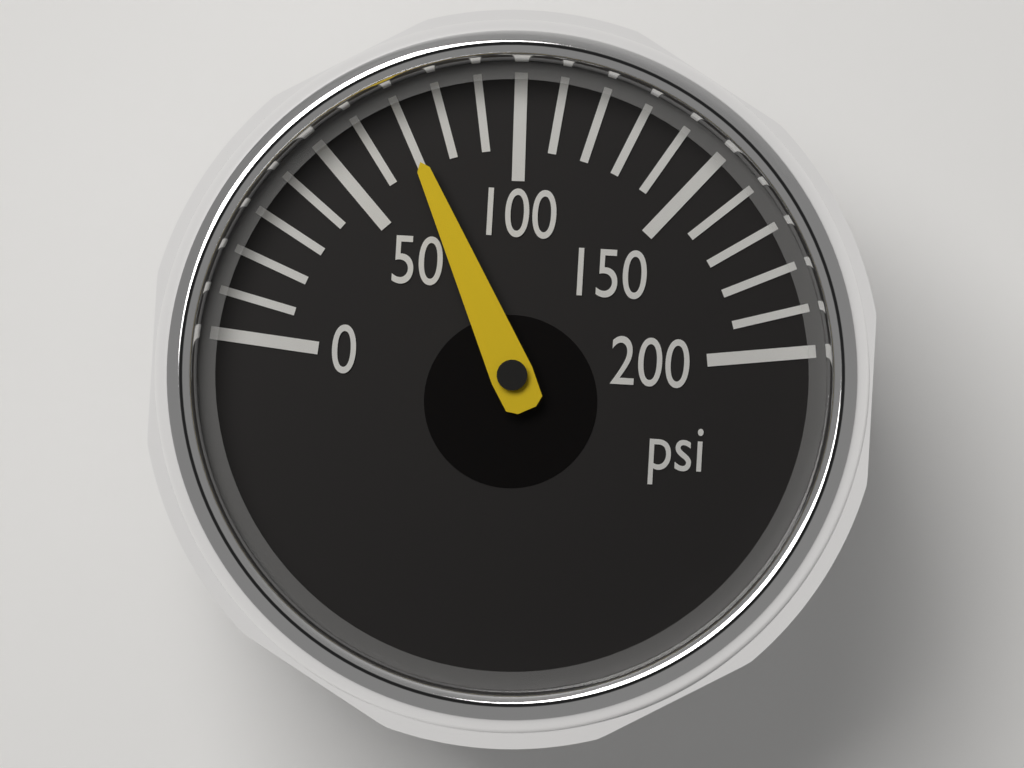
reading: 70 psi
